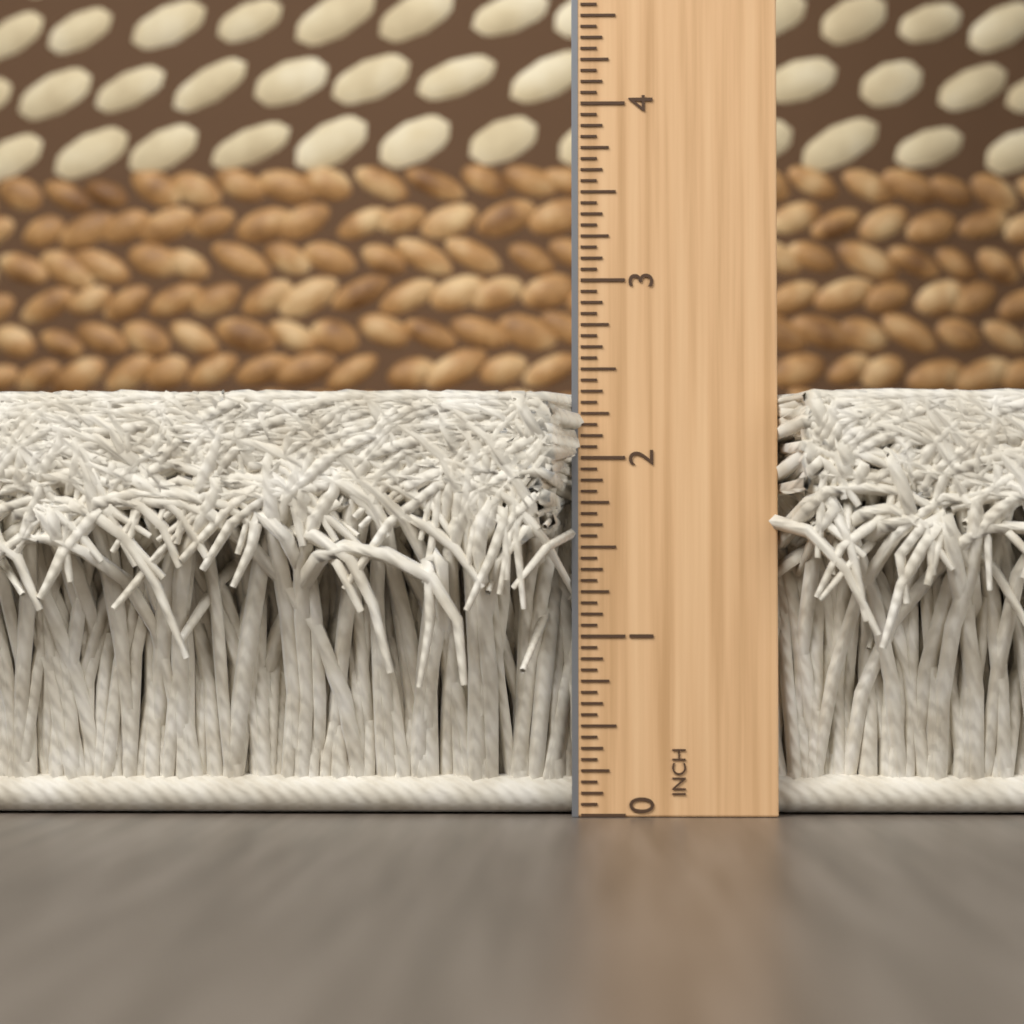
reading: 2.3750 in
